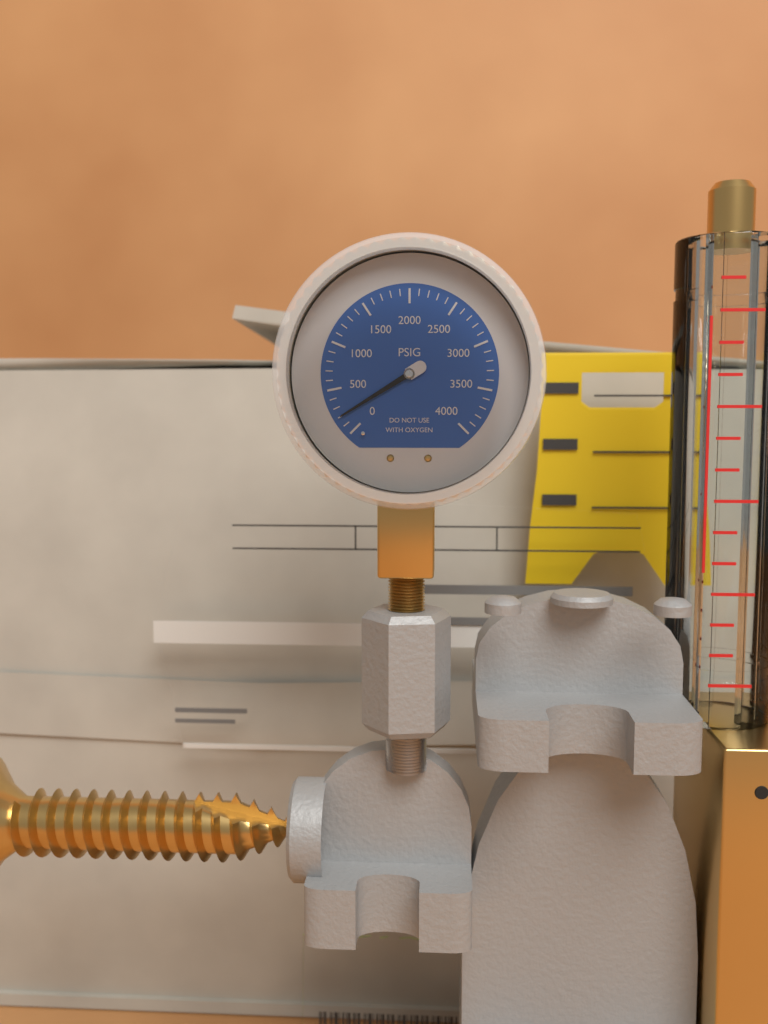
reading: 200 psi
